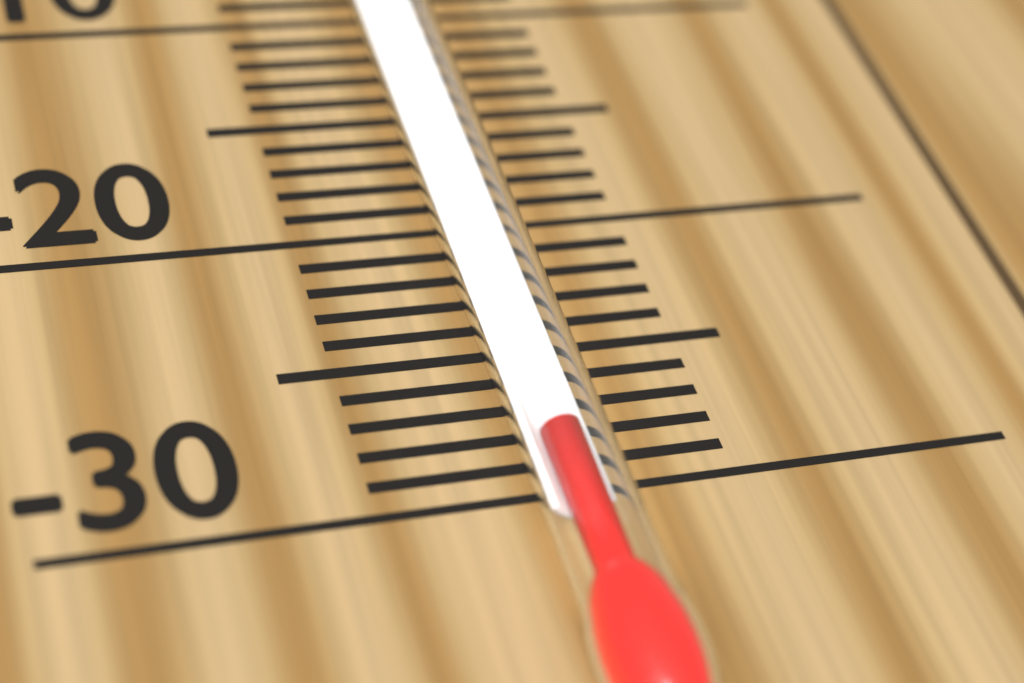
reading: -29 °C
